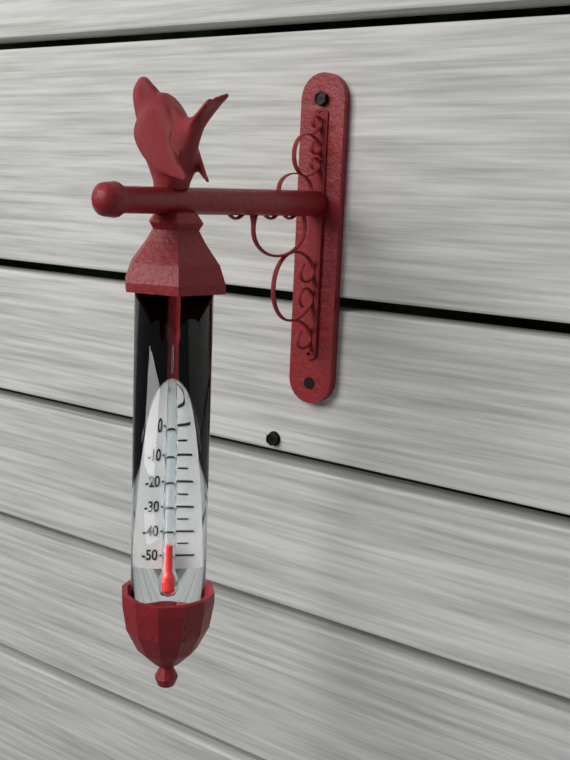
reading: -45 °C
